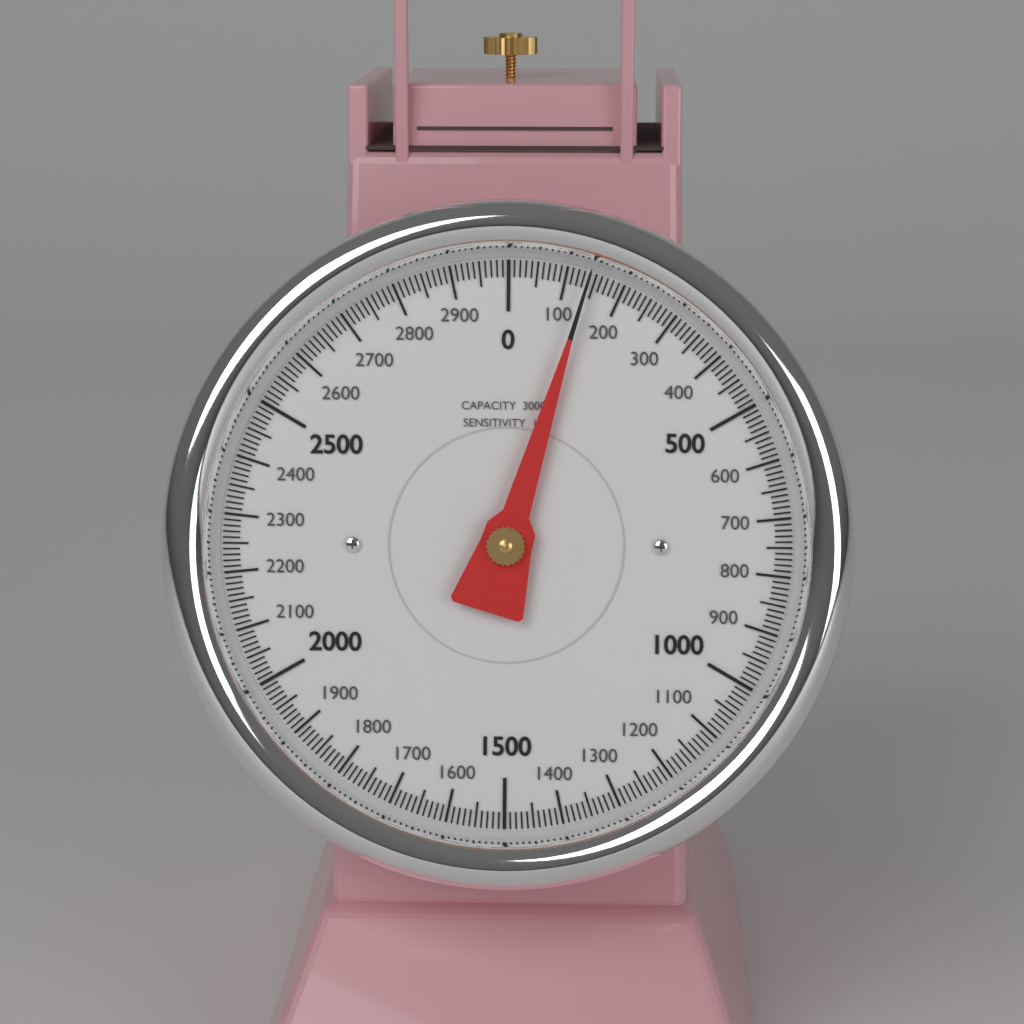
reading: 140 g
